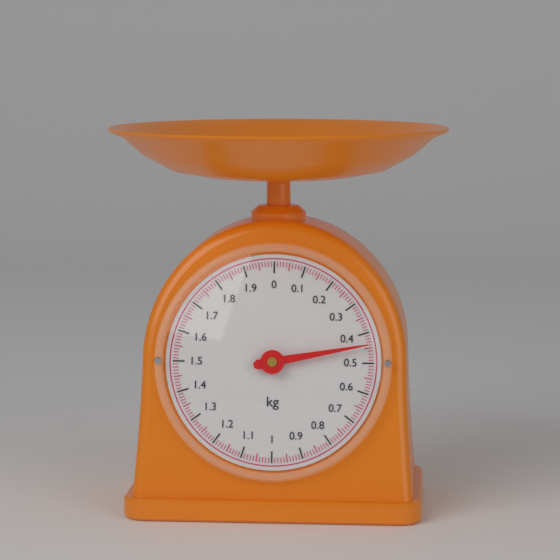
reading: 0.44 kg
